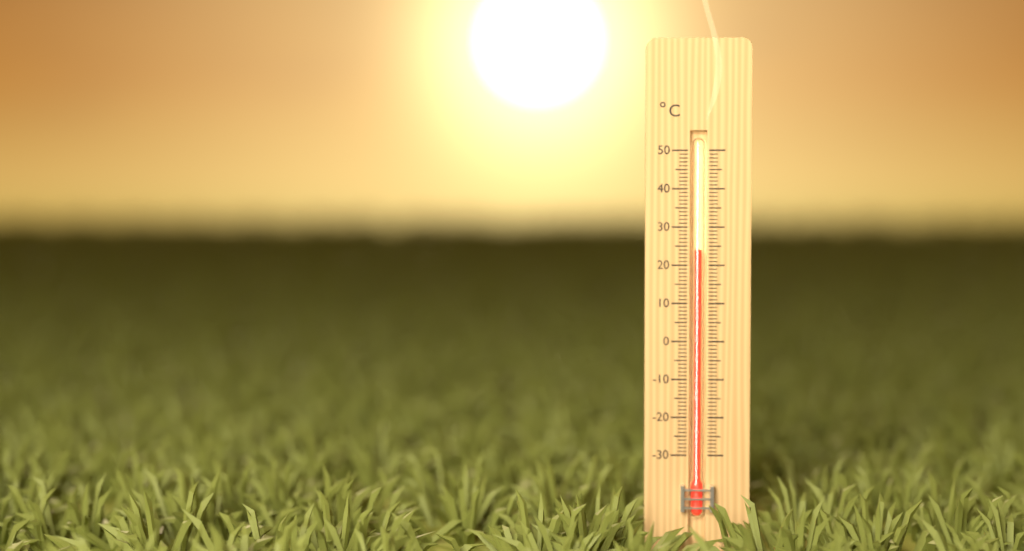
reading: 24 °C
